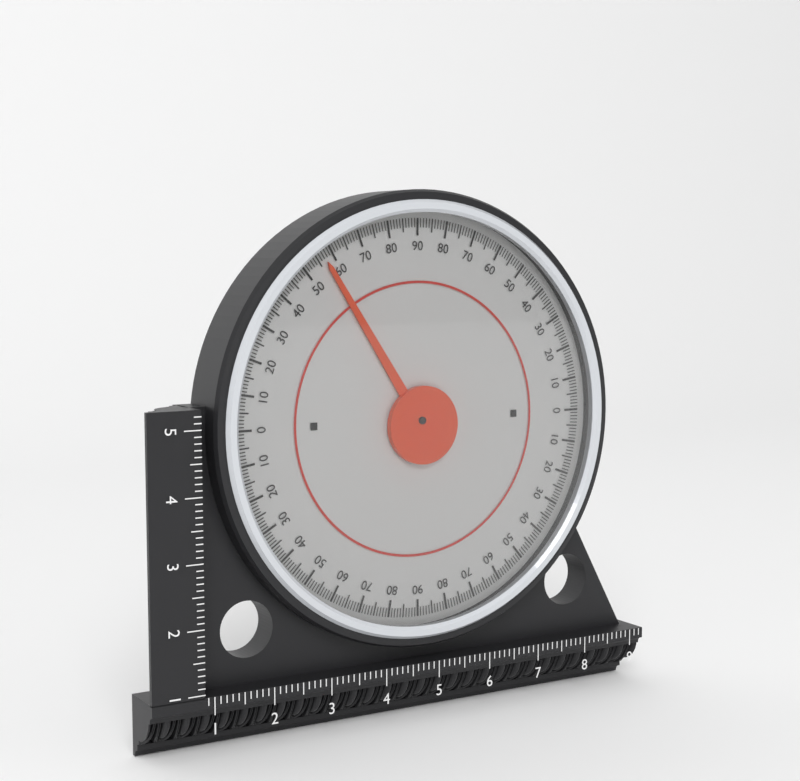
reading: 57 (no unit)
